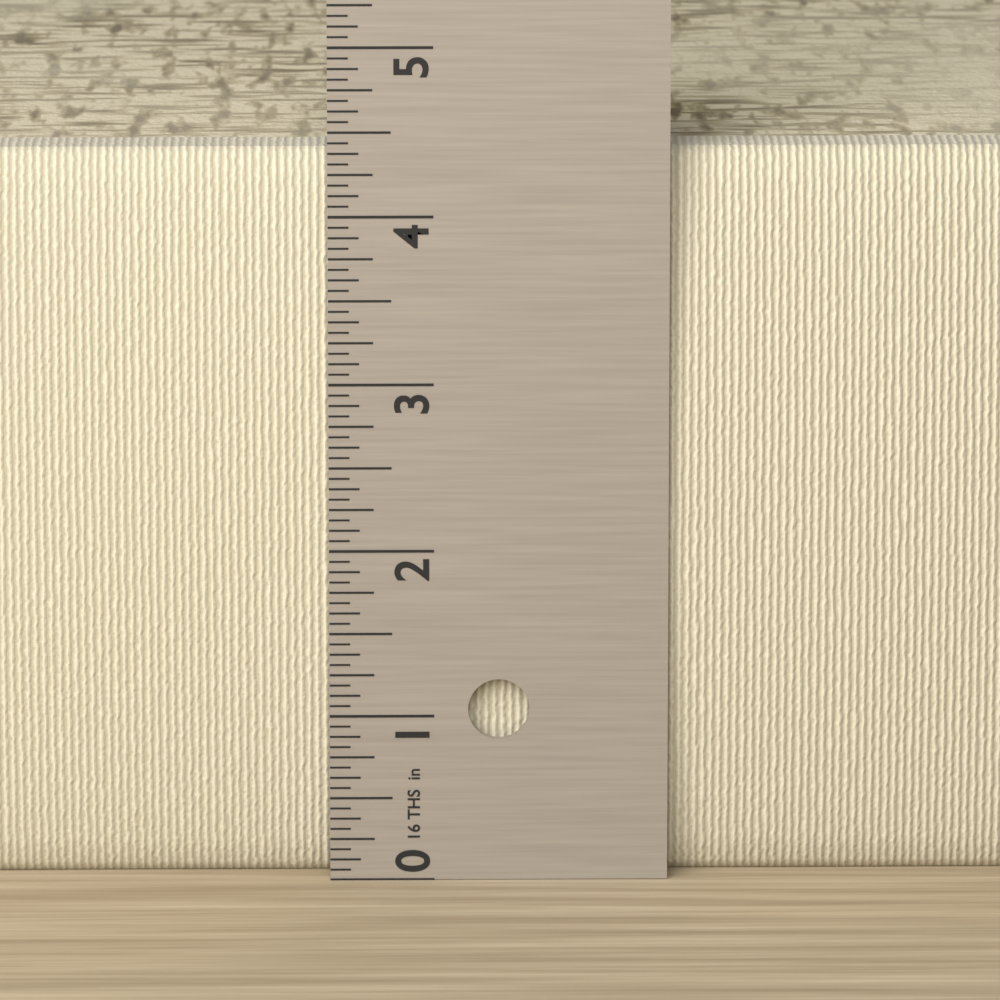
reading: 4.3750 in
